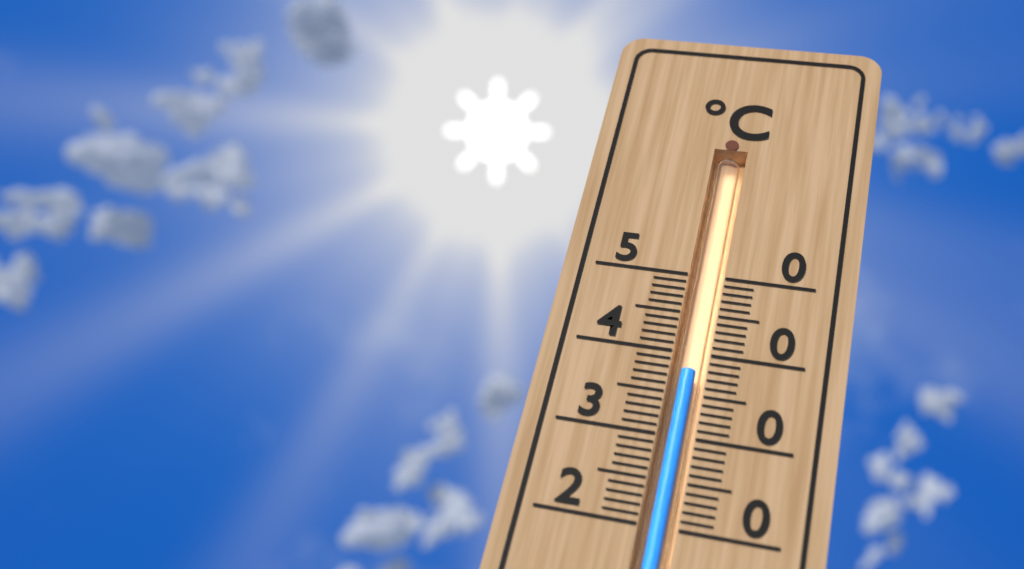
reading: 38 °C
